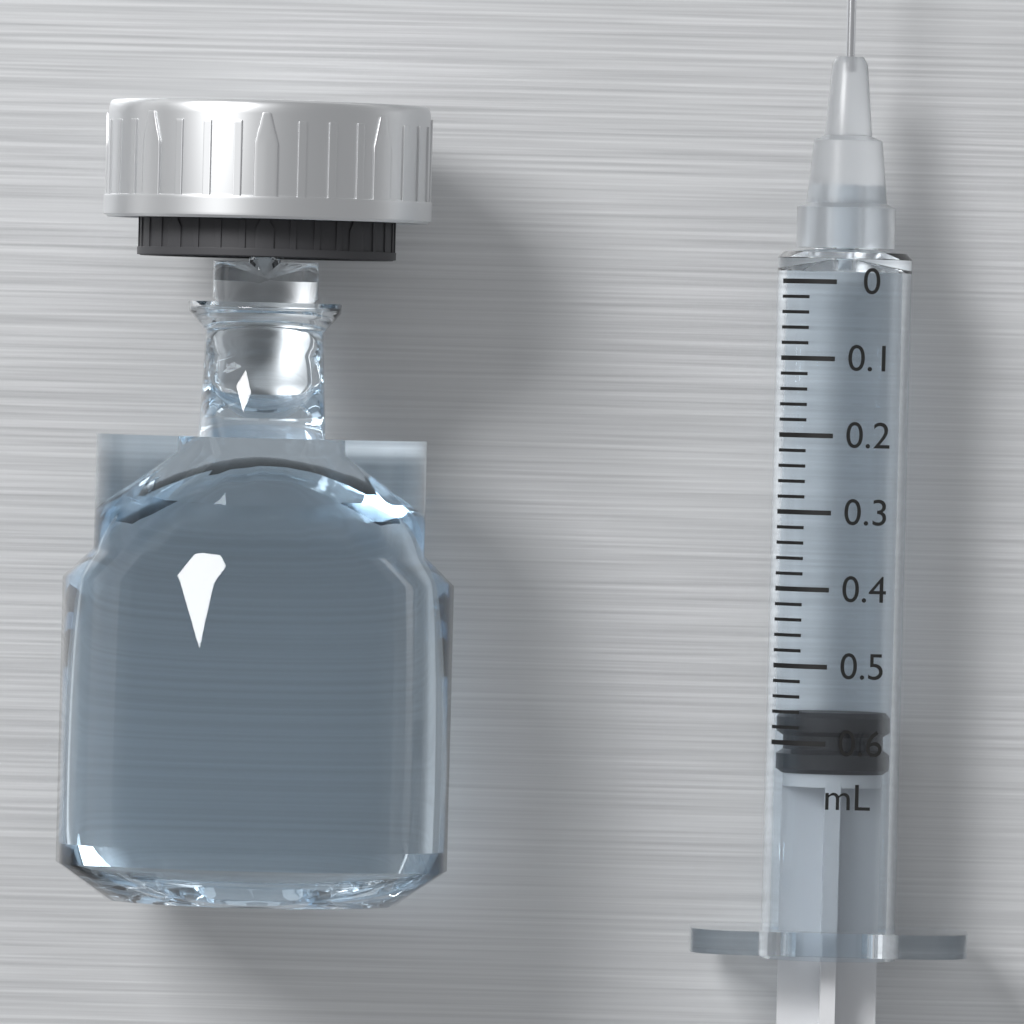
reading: 0.56 mL
